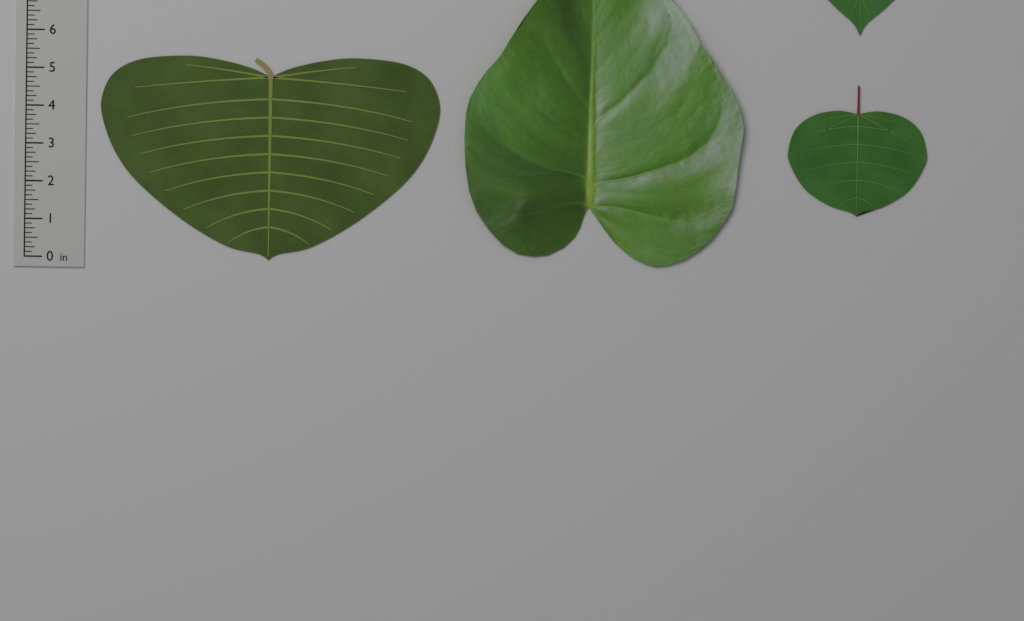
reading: 5.375 in
